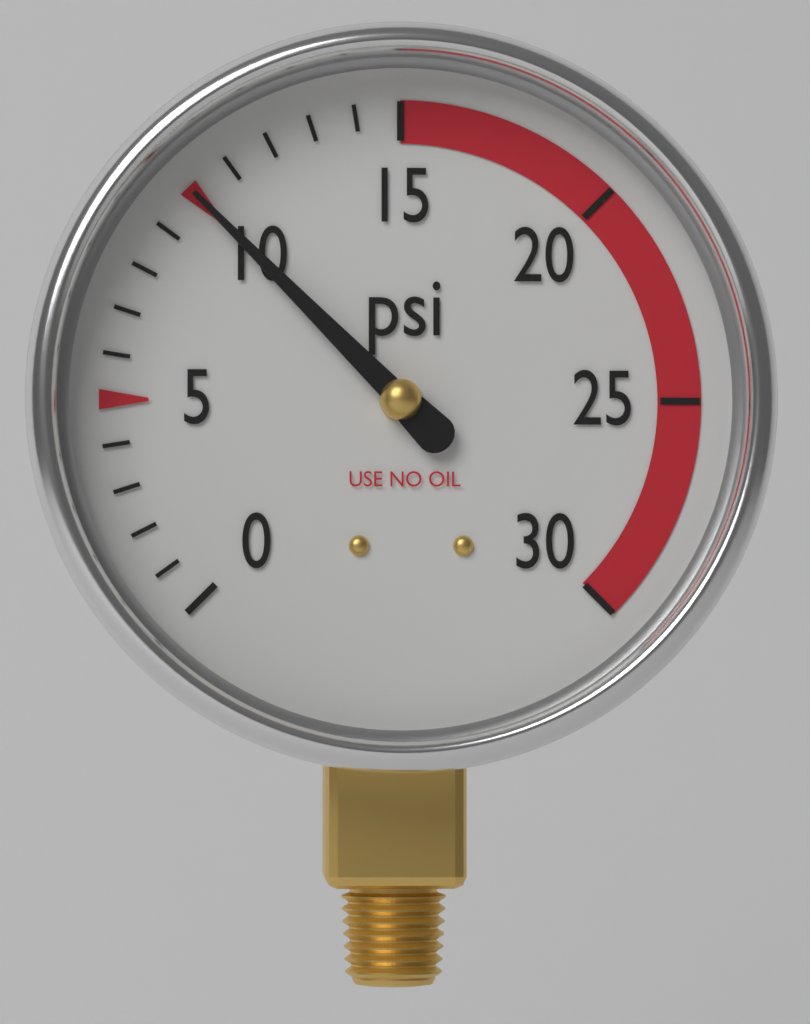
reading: 10 psi
